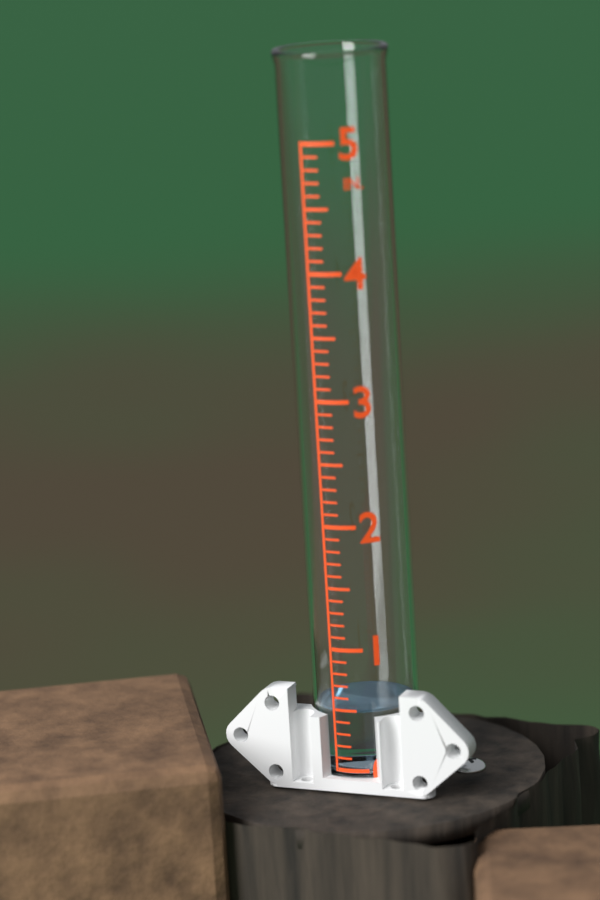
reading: 0.5 in
